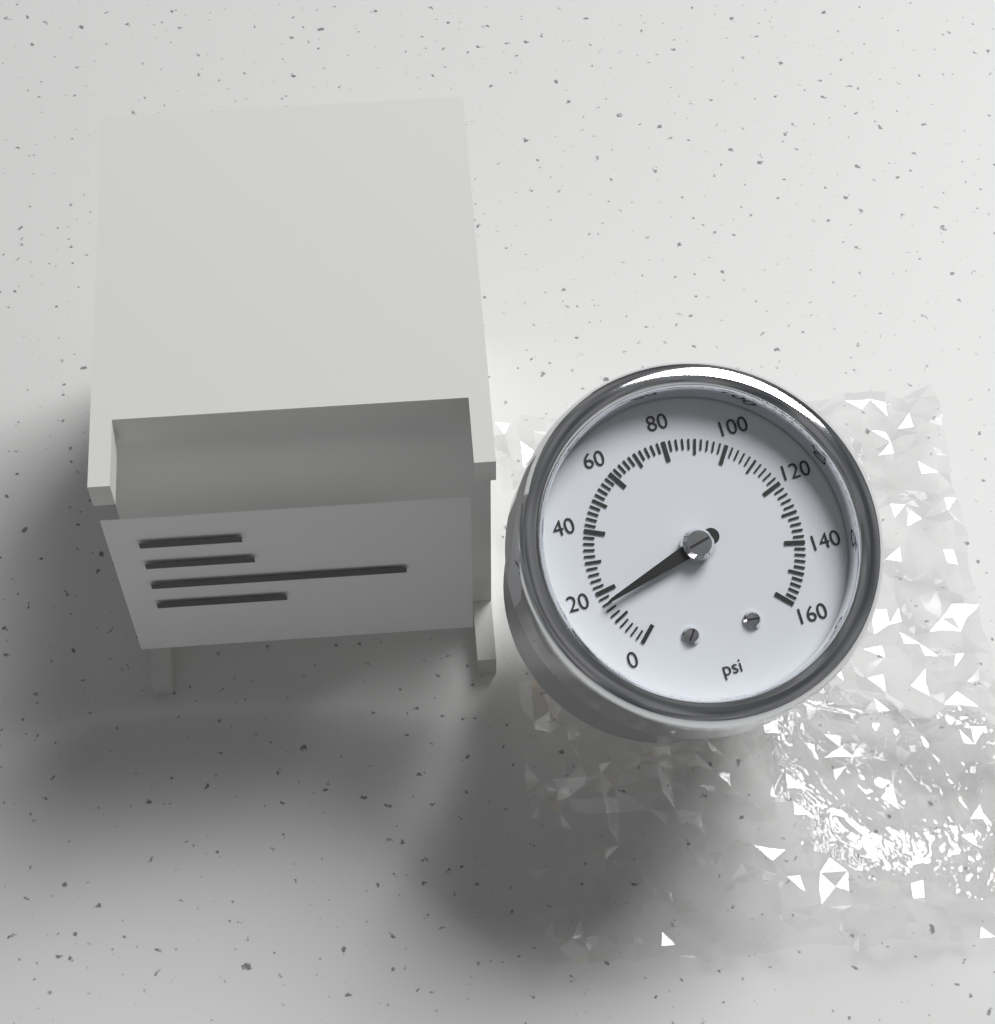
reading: 16 psi
